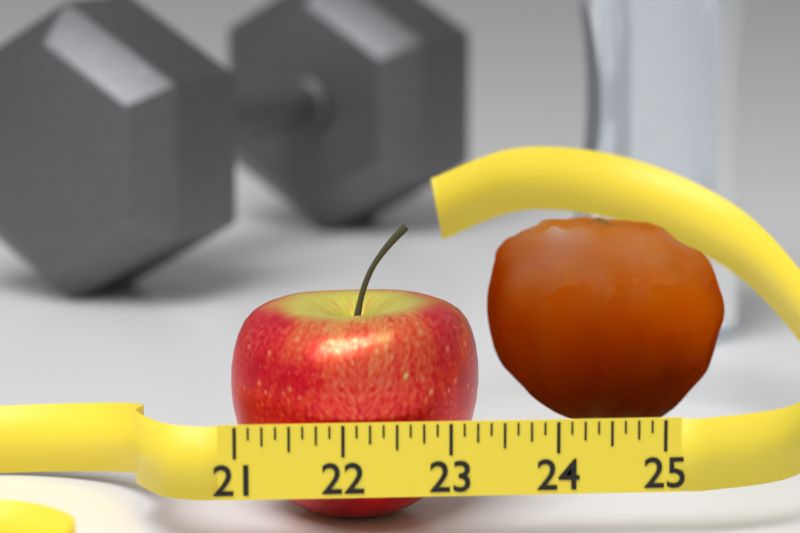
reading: 23.375 (no unit)
